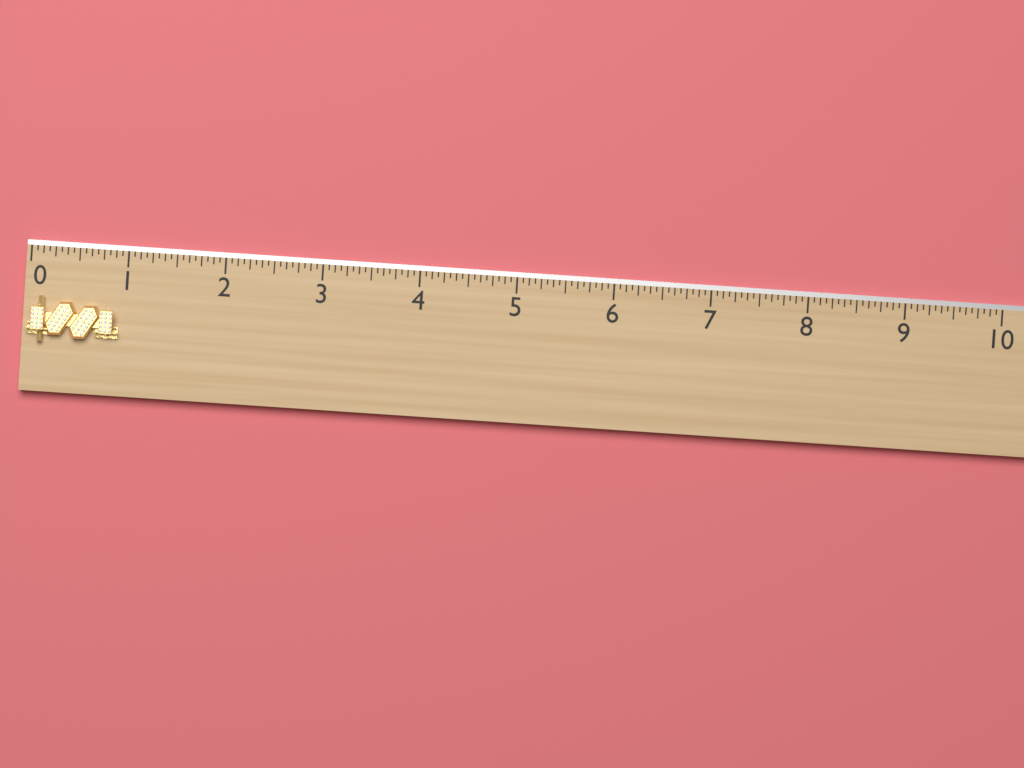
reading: 0.9375 (no unit)
